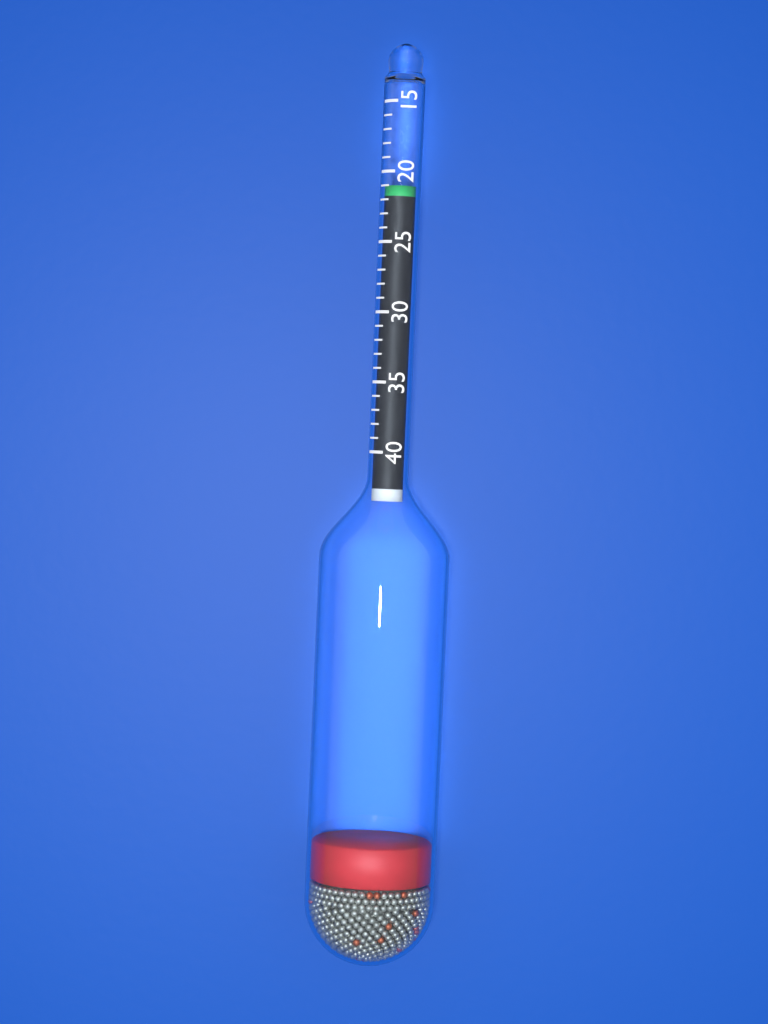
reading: 21 (no unit)
